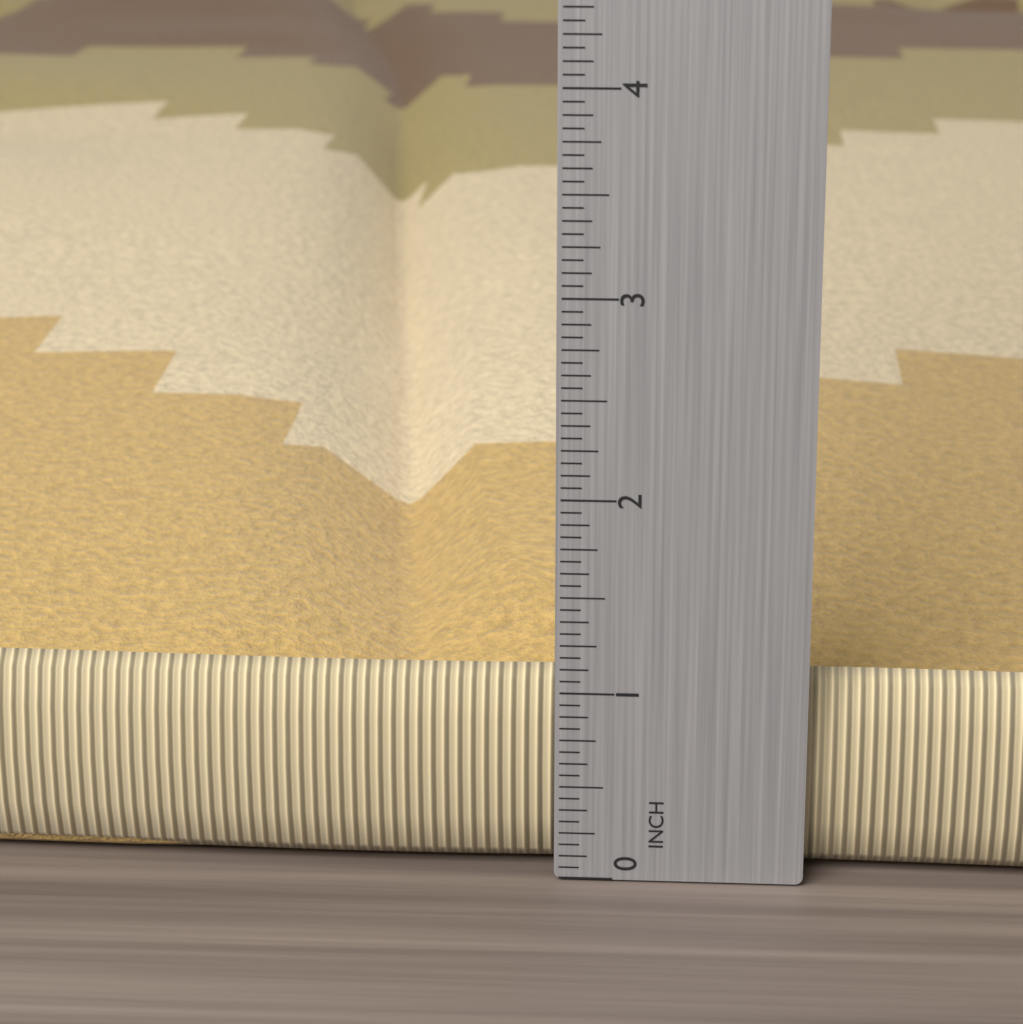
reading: 1.3125 in
